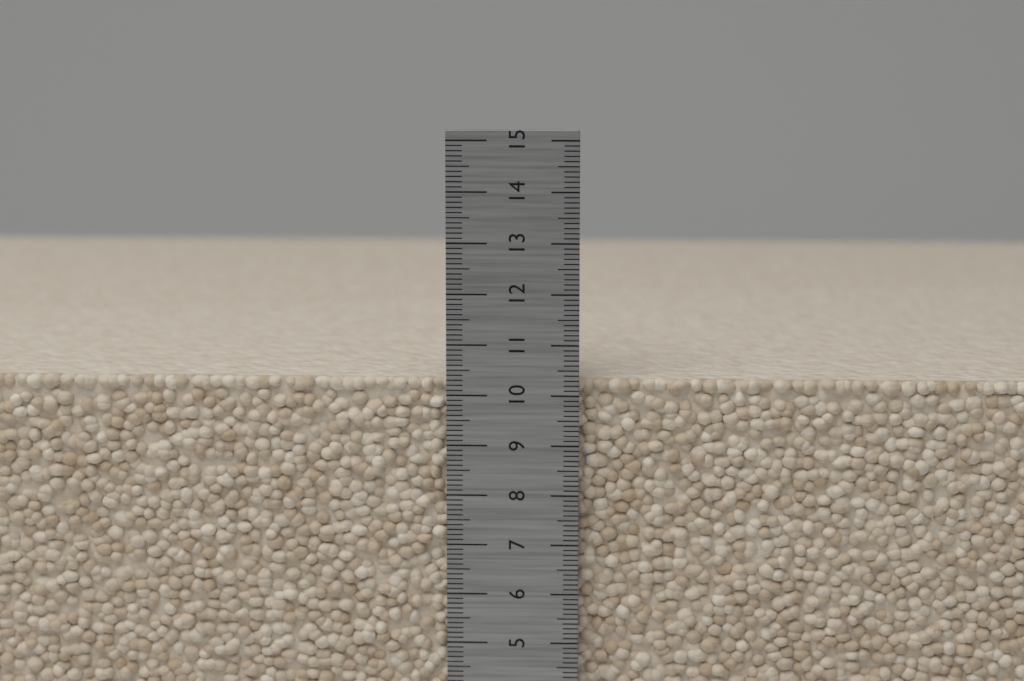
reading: 10.3 cm
